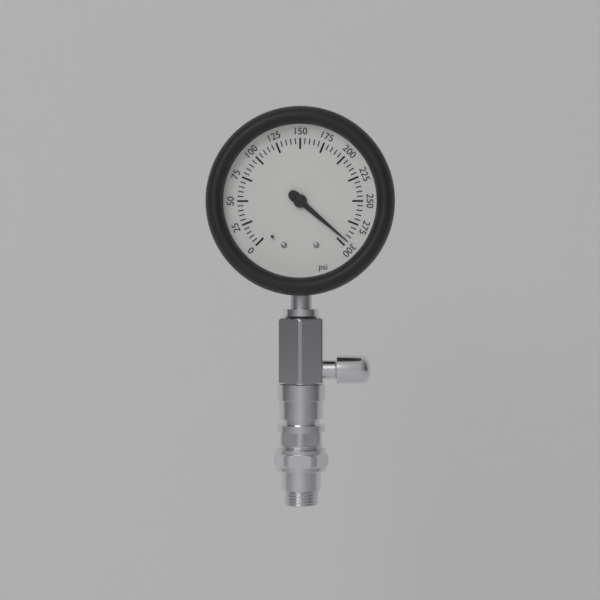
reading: 295 psi
